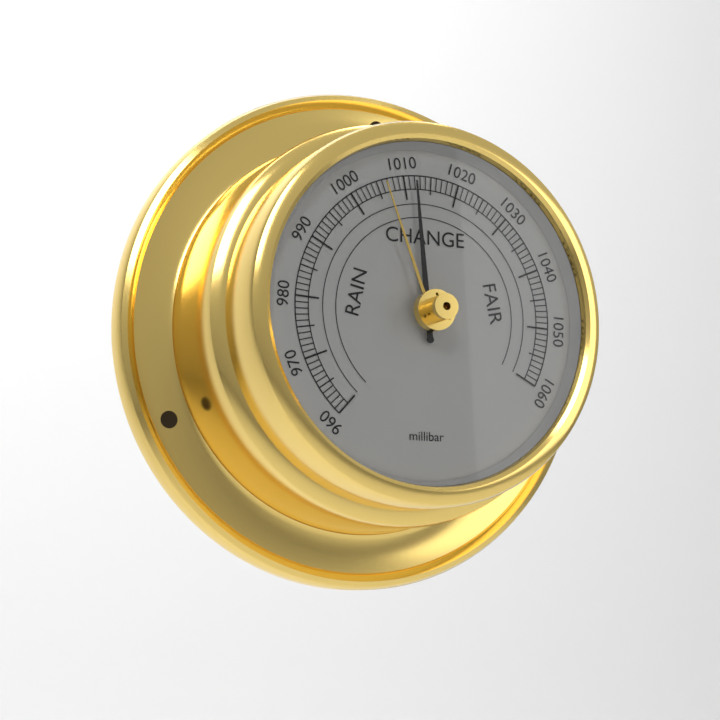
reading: 1012 millibar
